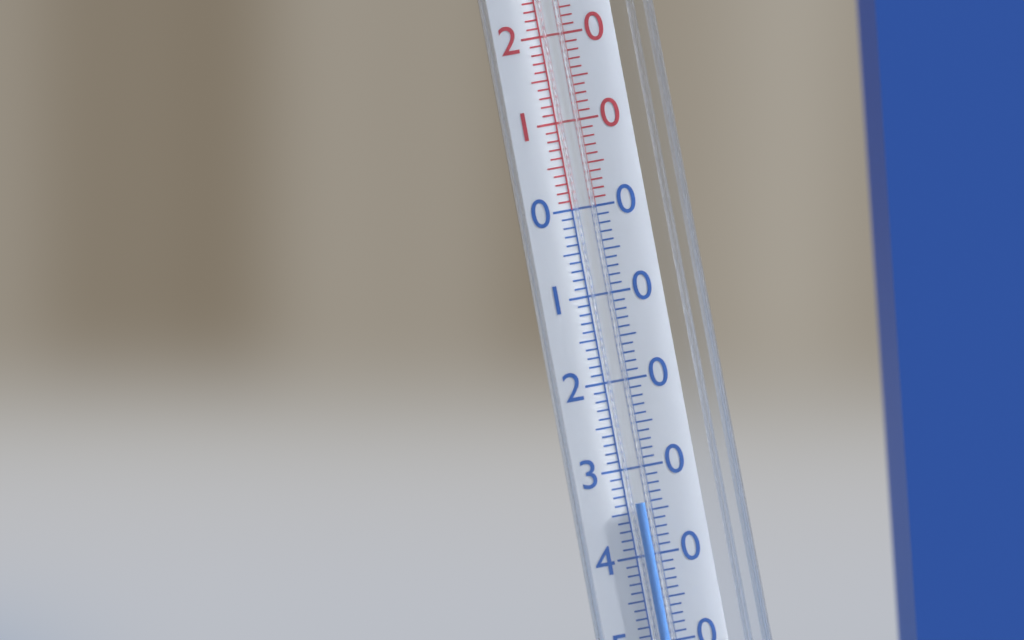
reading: -34 °C
